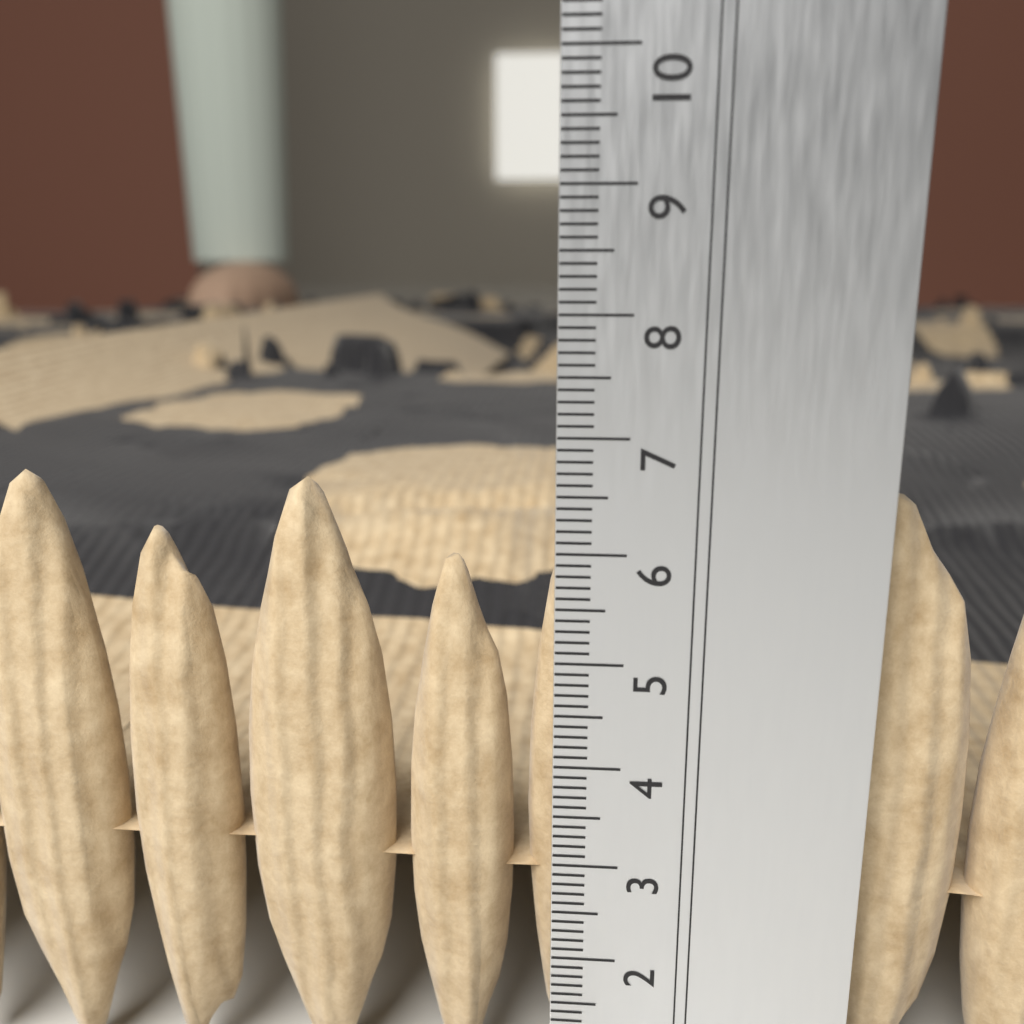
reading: 6.5 cm
